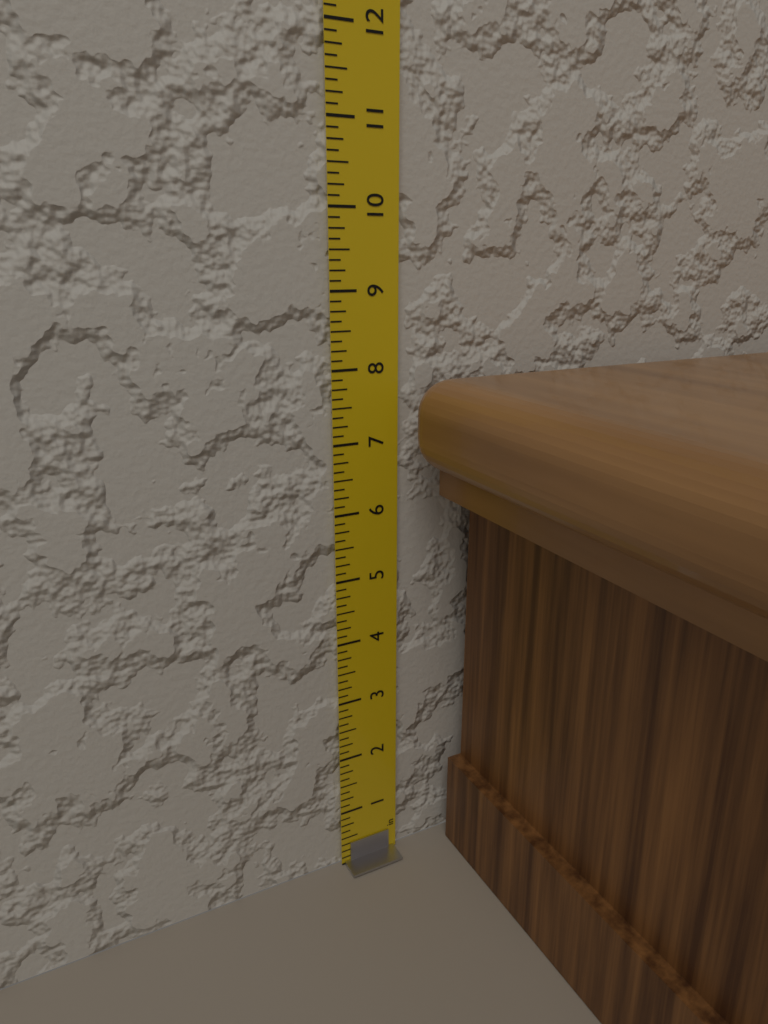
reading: 7.875 in
